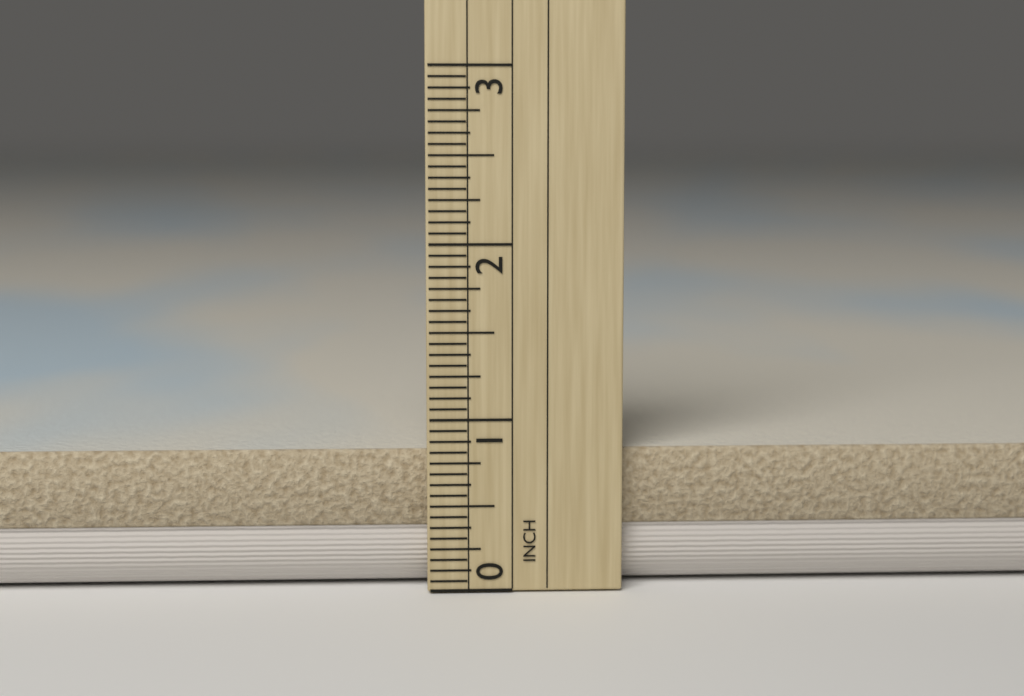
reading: 0.8125 in
